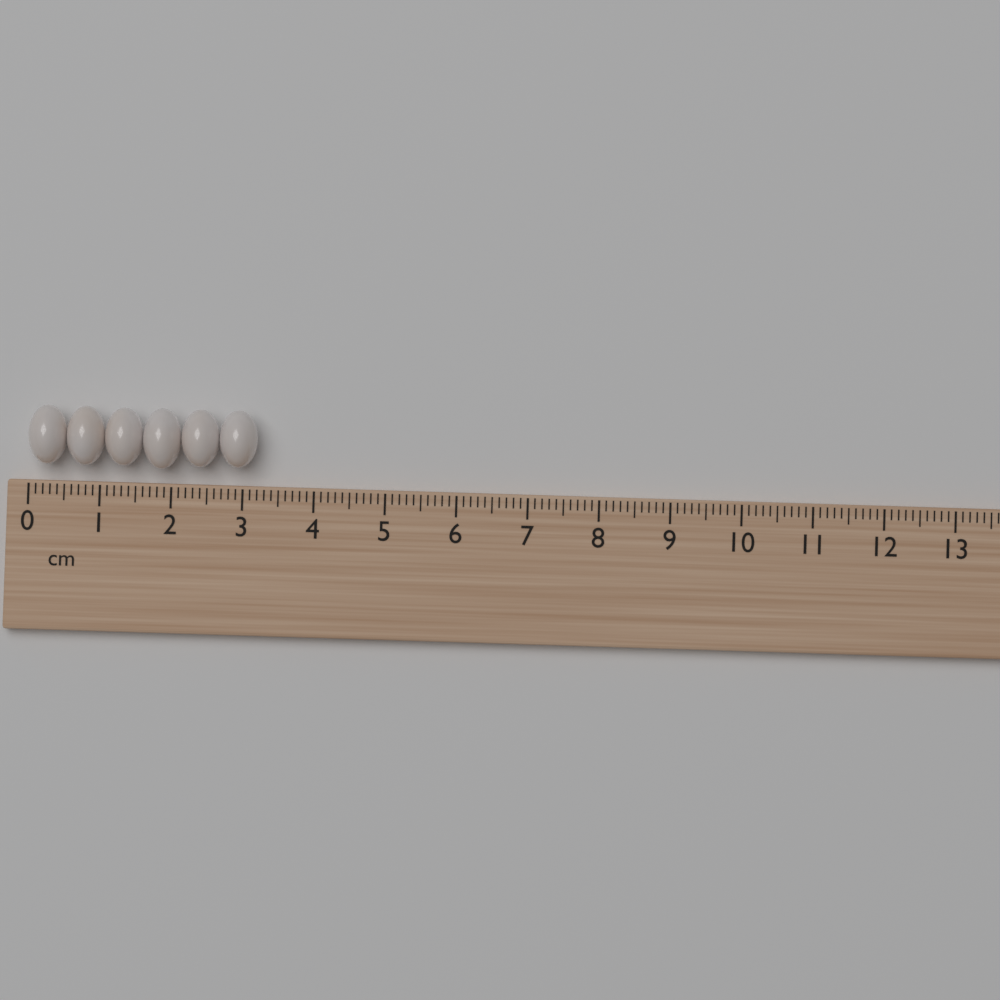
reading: 3.2 cm
